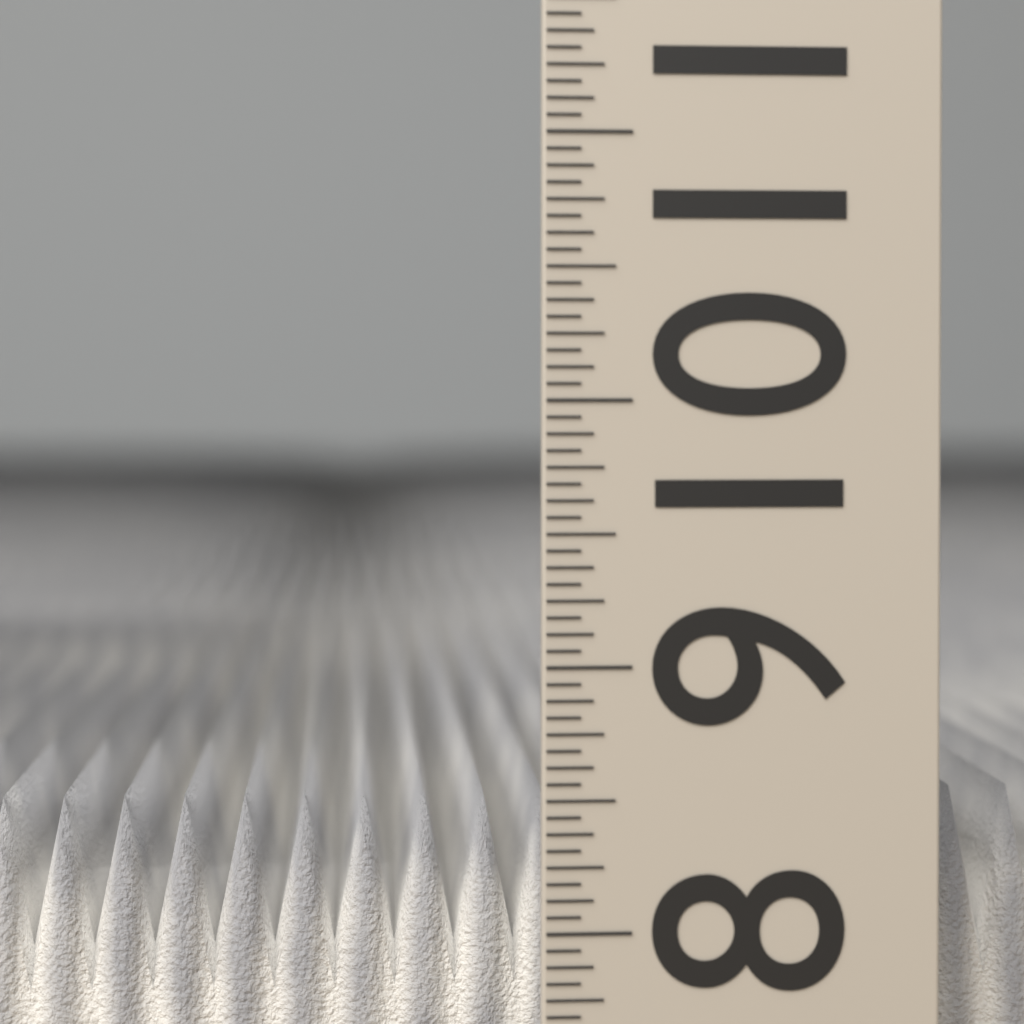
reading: 8.4375 (no unit)
